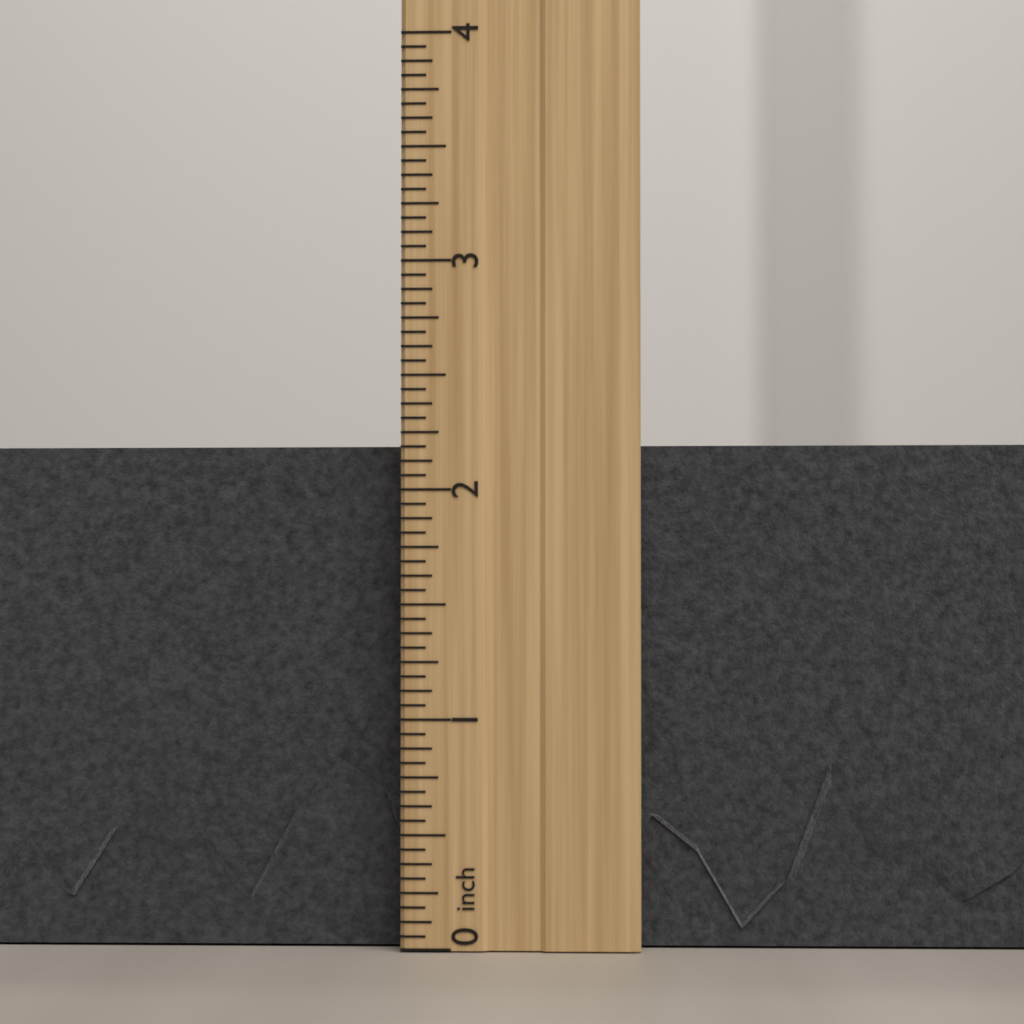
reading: 2.2500 inch
